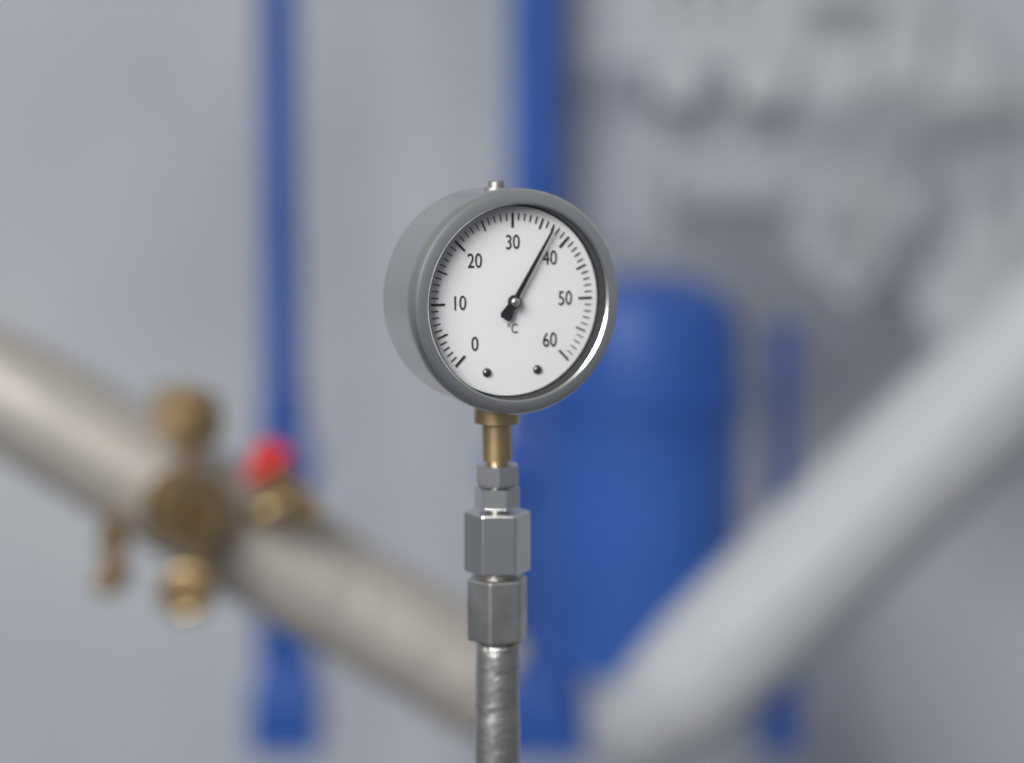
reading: 37 °C
